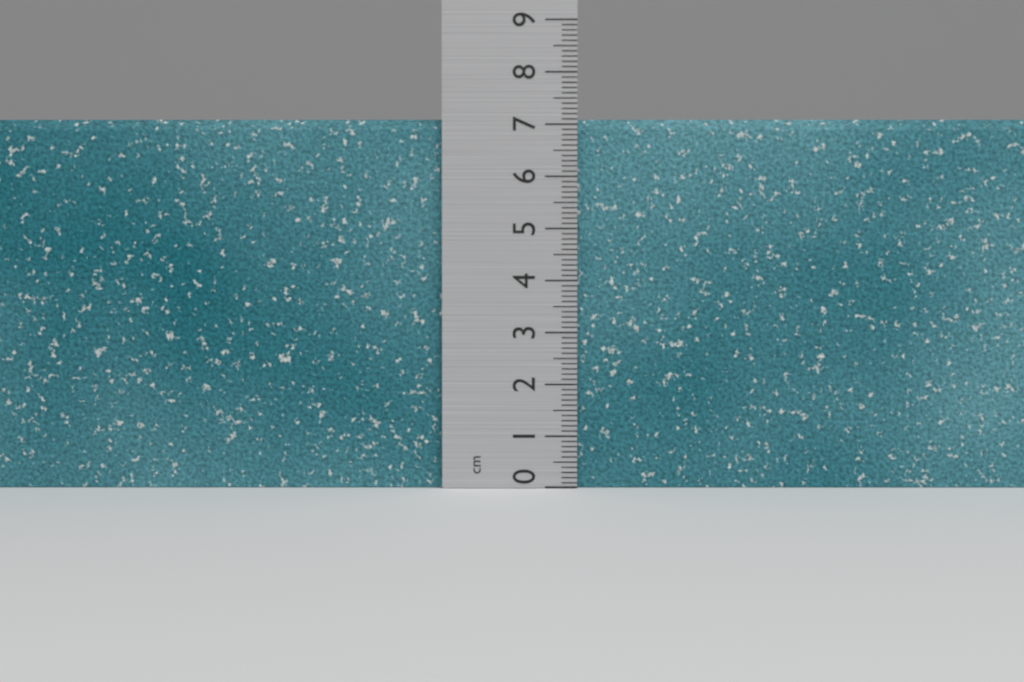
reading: 7.1 cm
